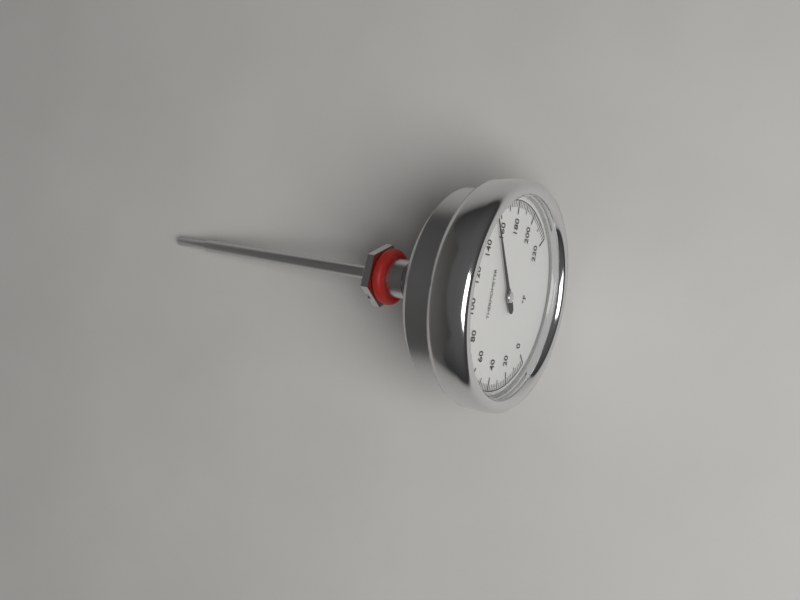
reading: 154 °F
